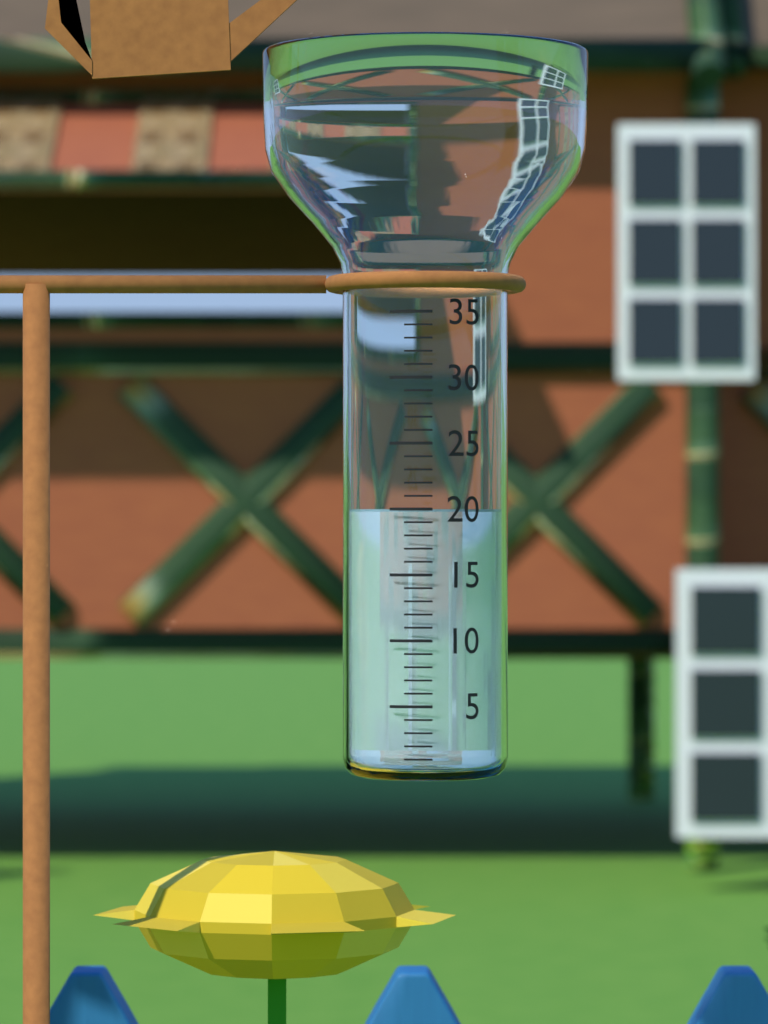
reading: 20 (no unit)
